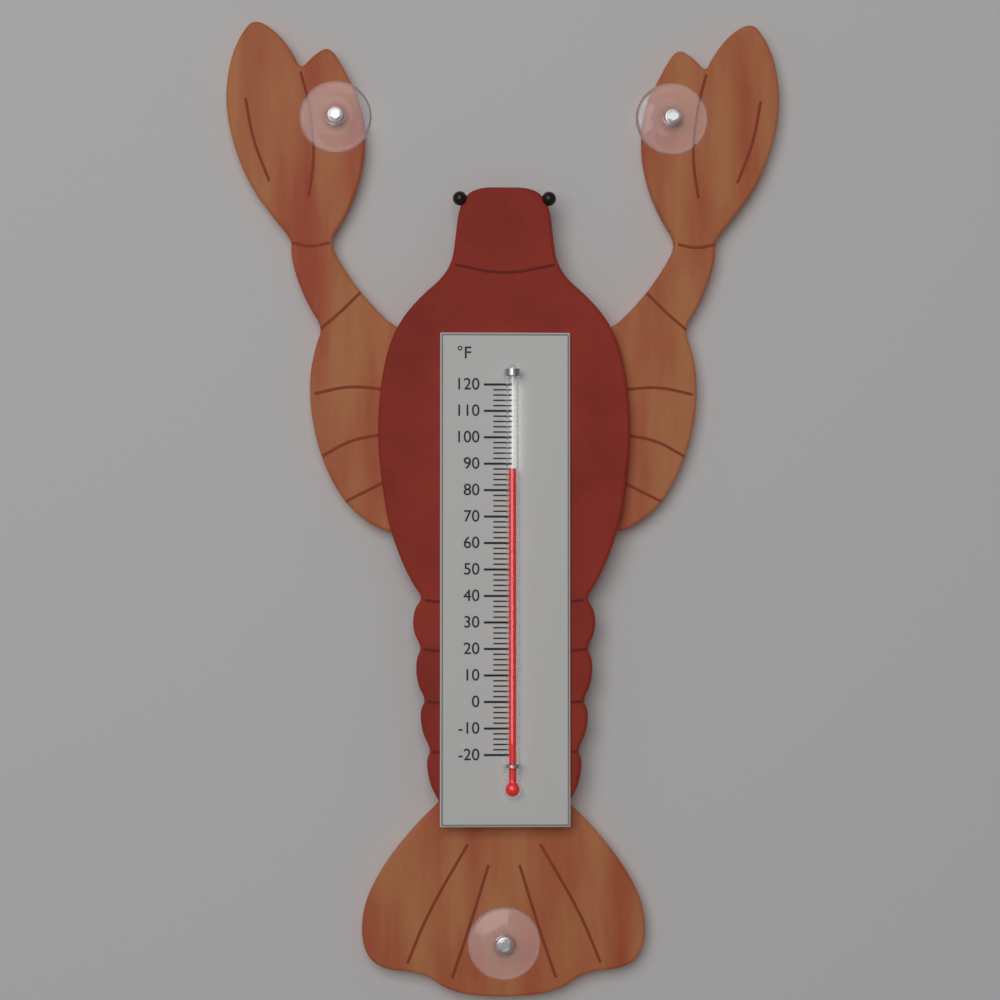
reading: 88 °F
